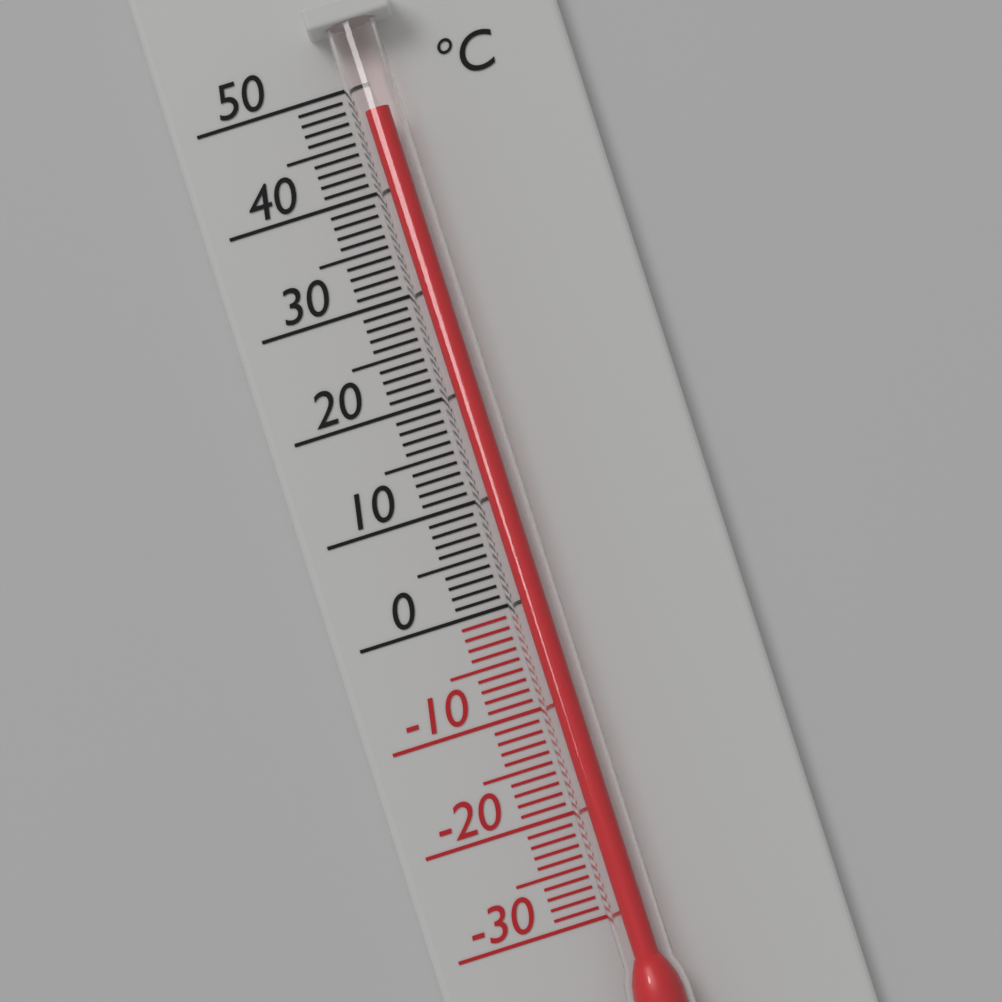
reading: 47 °C
